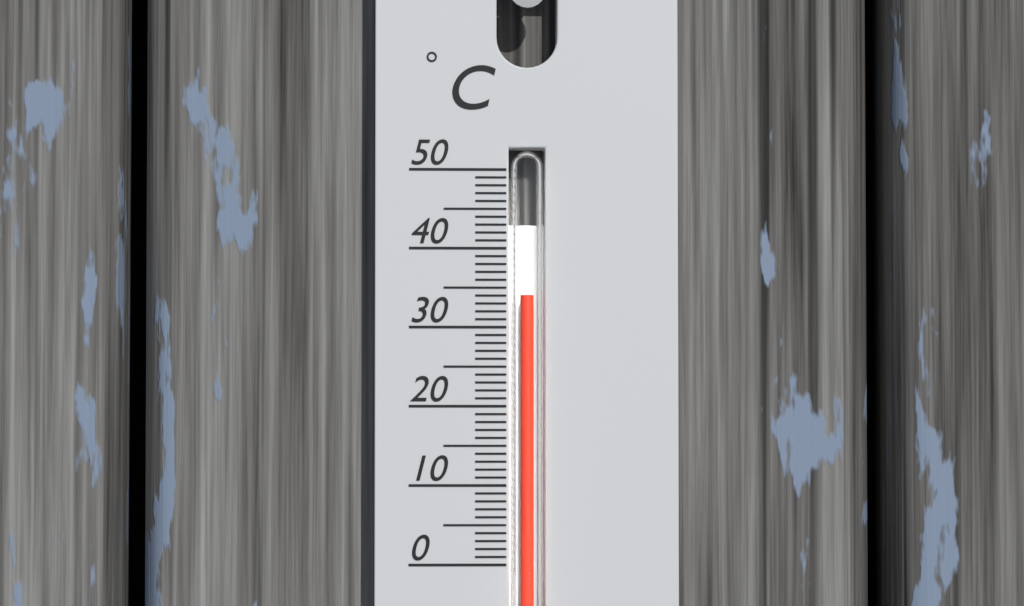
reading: 34 °C
